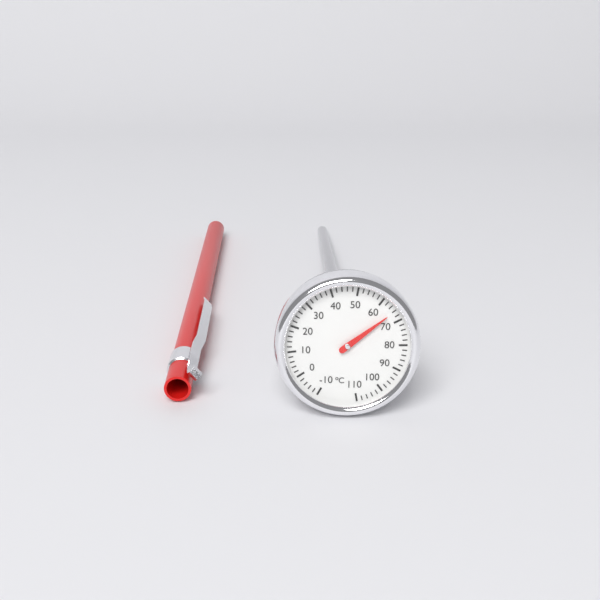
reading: 66 °C
